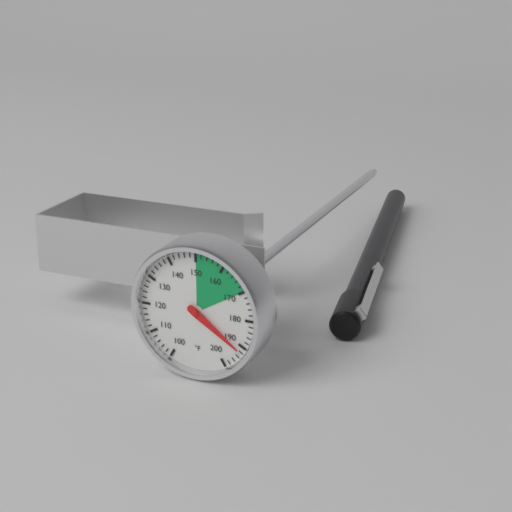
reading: 192 °F
